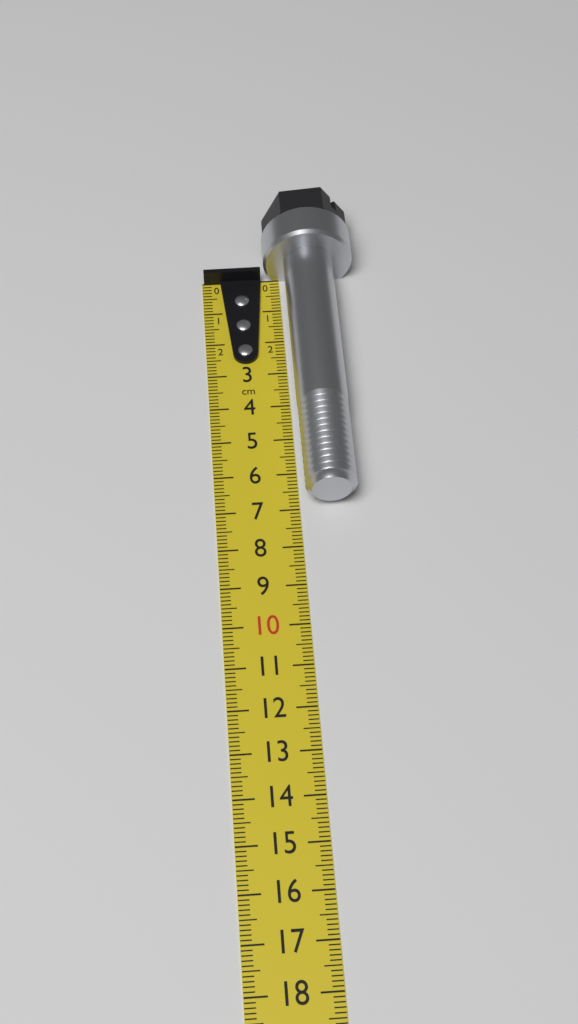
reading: 6.9 cm
